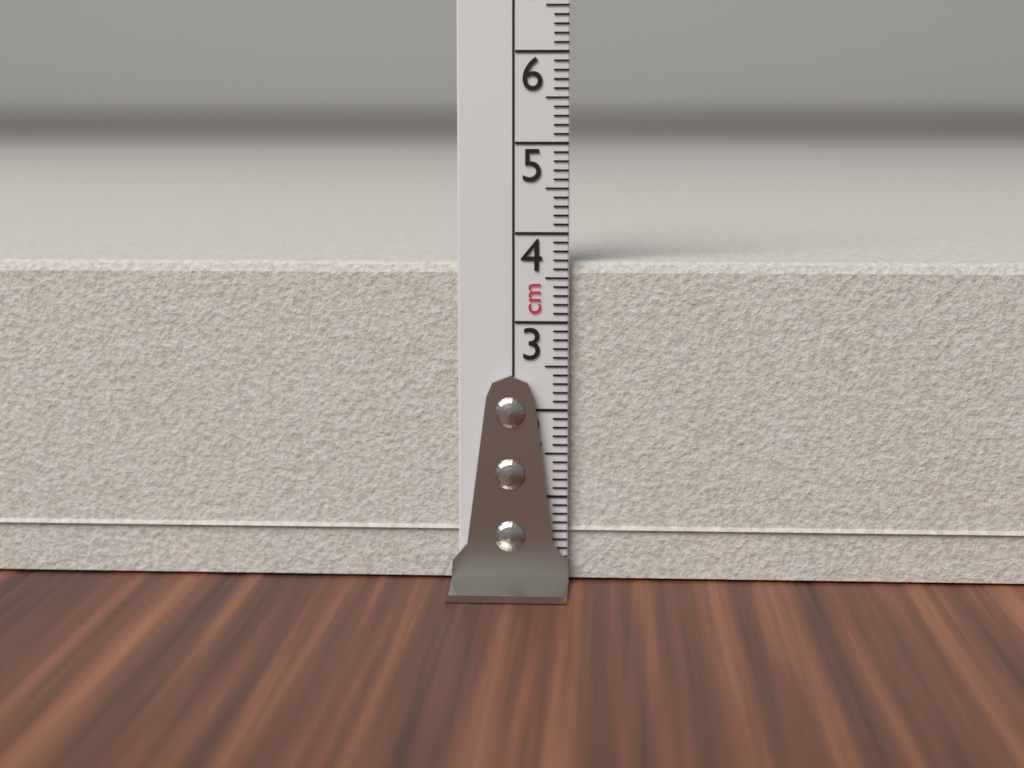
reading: 3.7 cm
